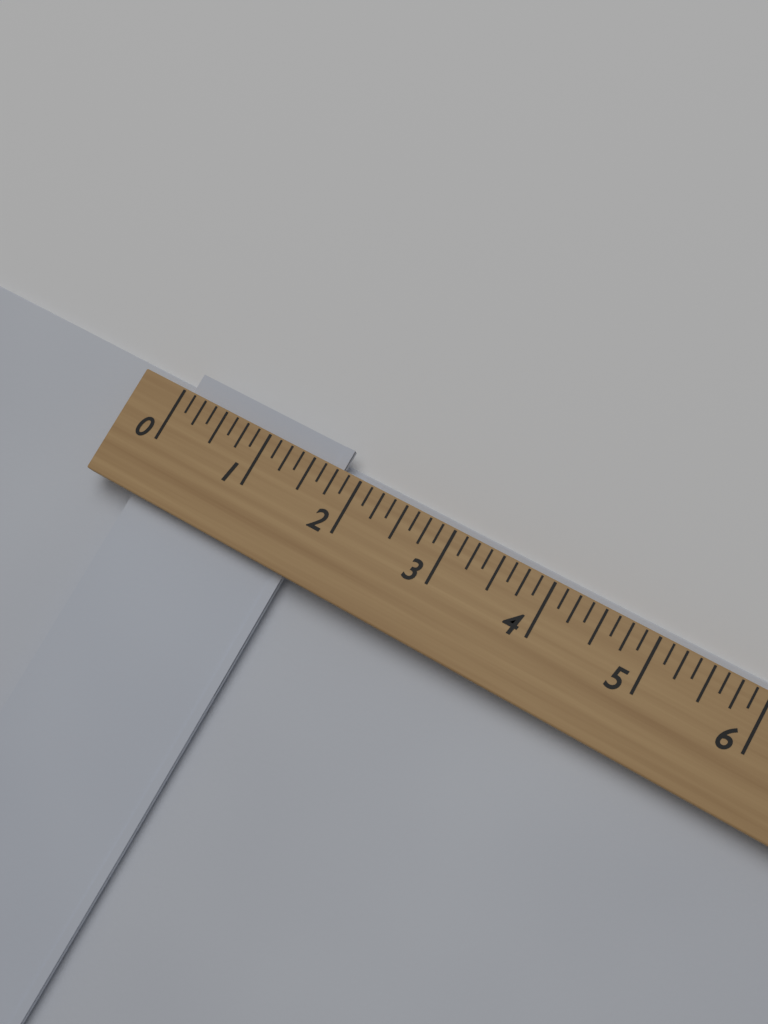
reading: 1.750 (no unit)
